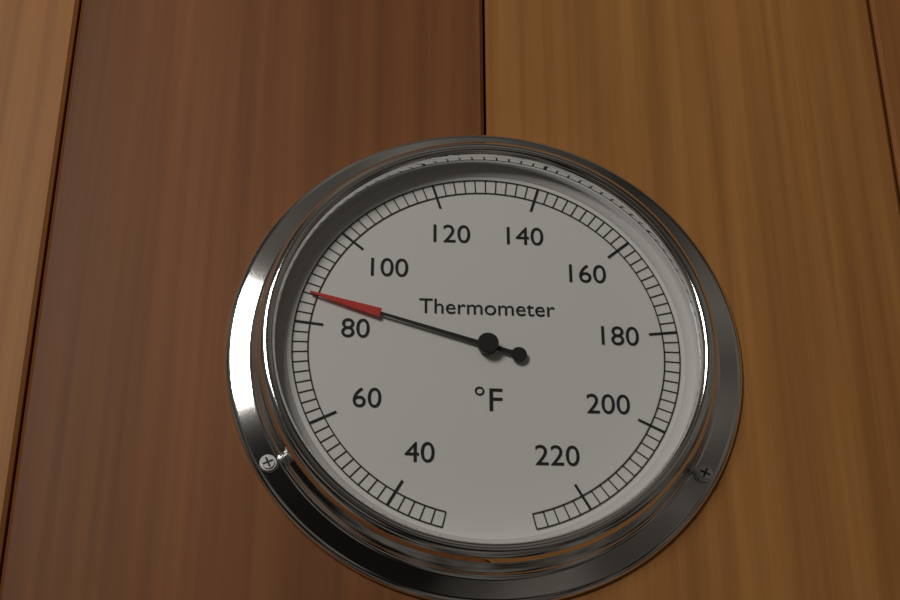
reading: 86 °F
